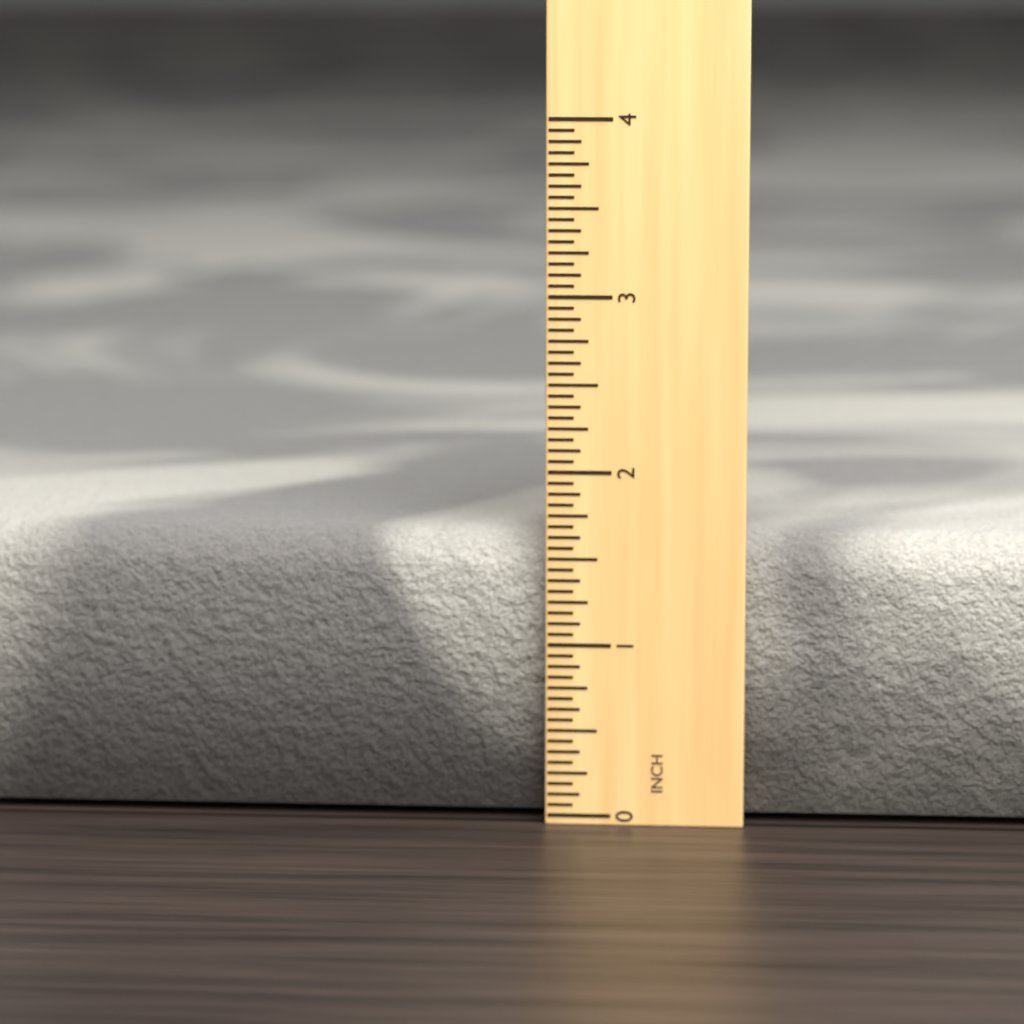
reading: 1.6250 in
